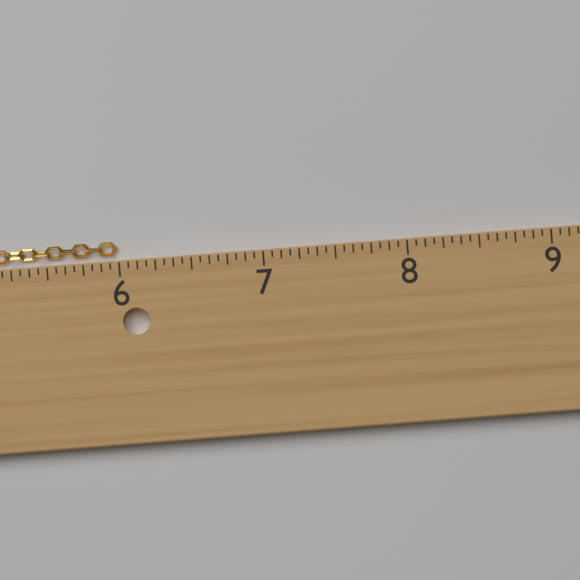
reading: 6.0000 in
